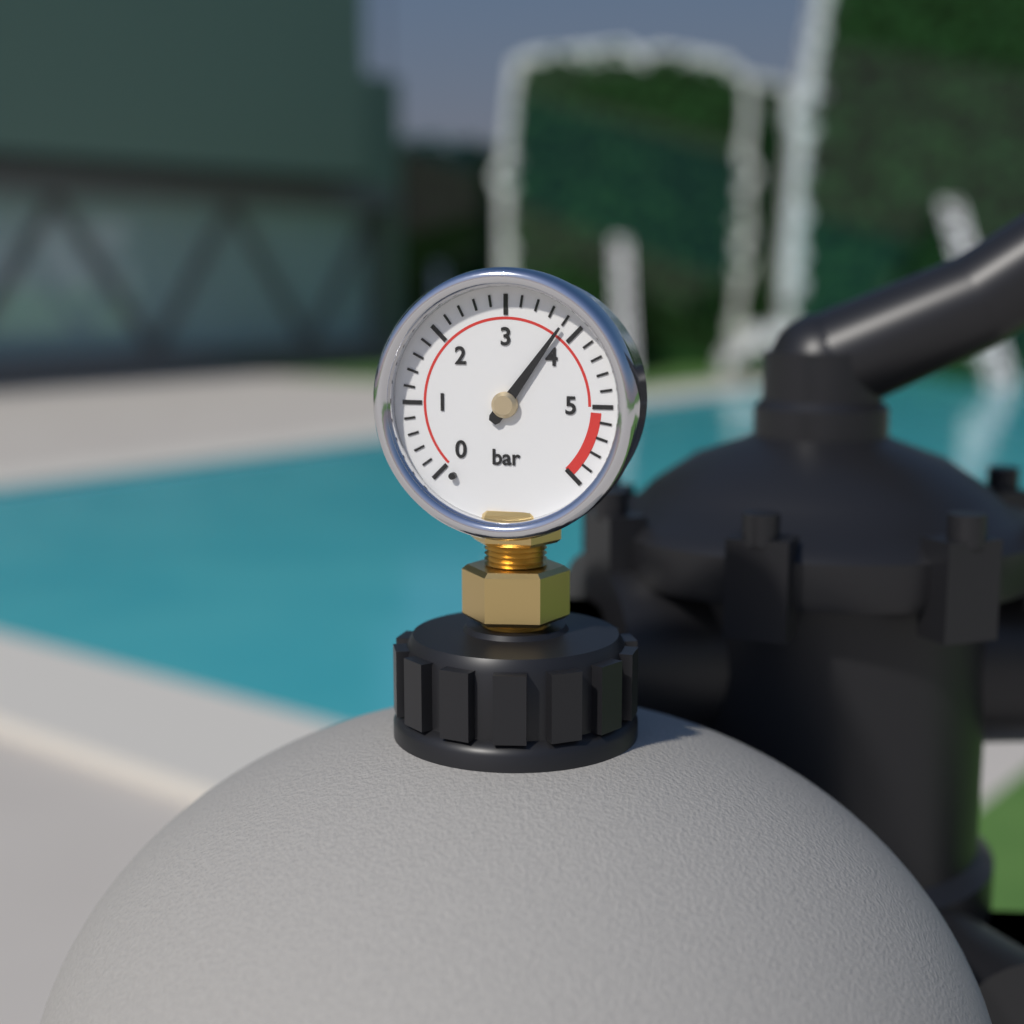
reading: 3.8 bar
